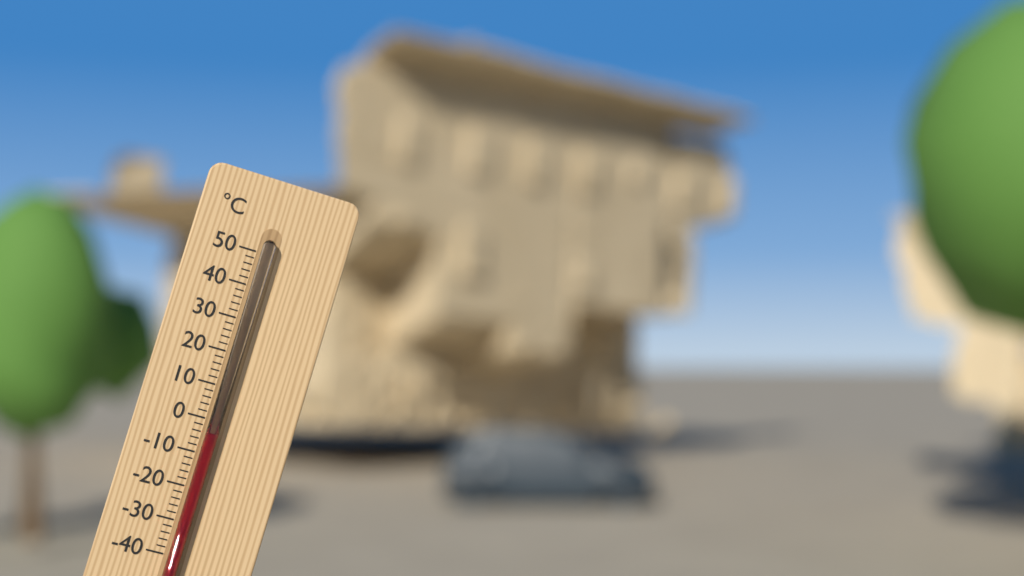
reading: -4 °C
